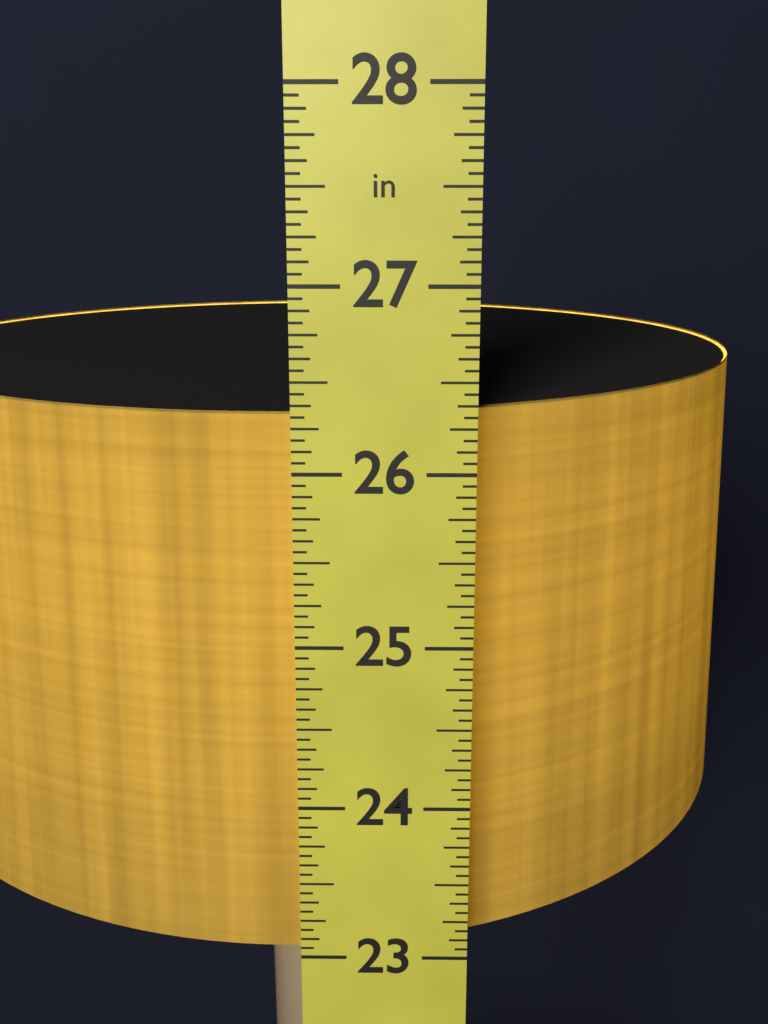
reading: 26.3125 in
